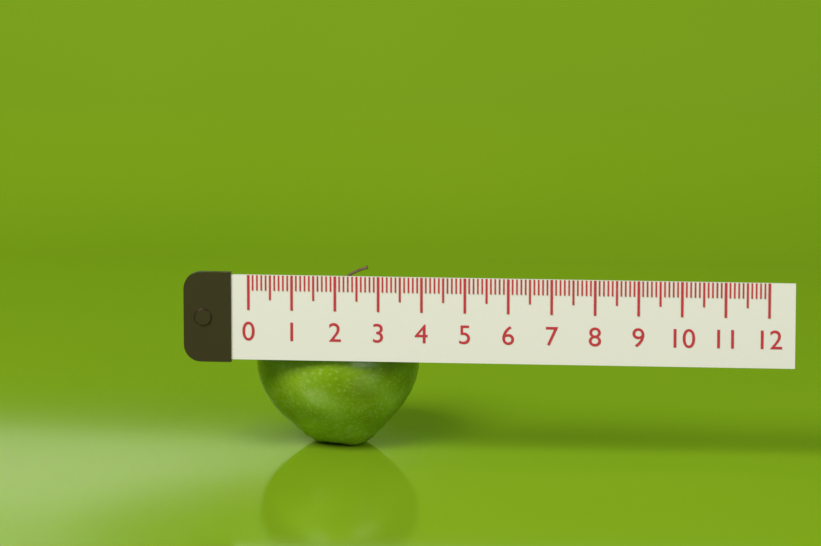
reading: 3.8 (no unit)
